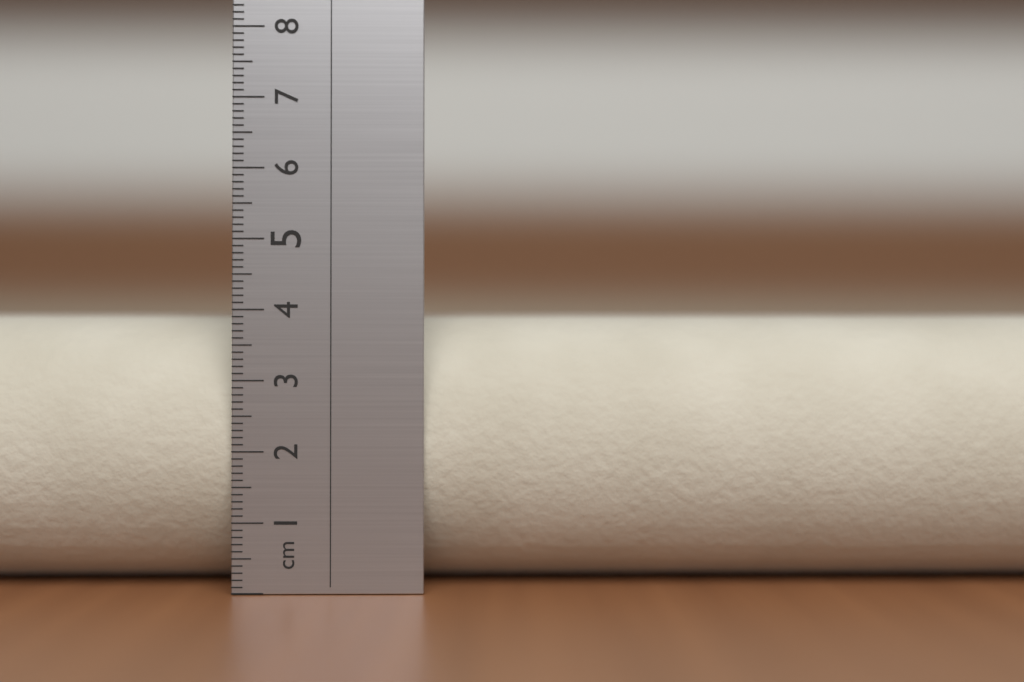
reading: 4.0 cm
